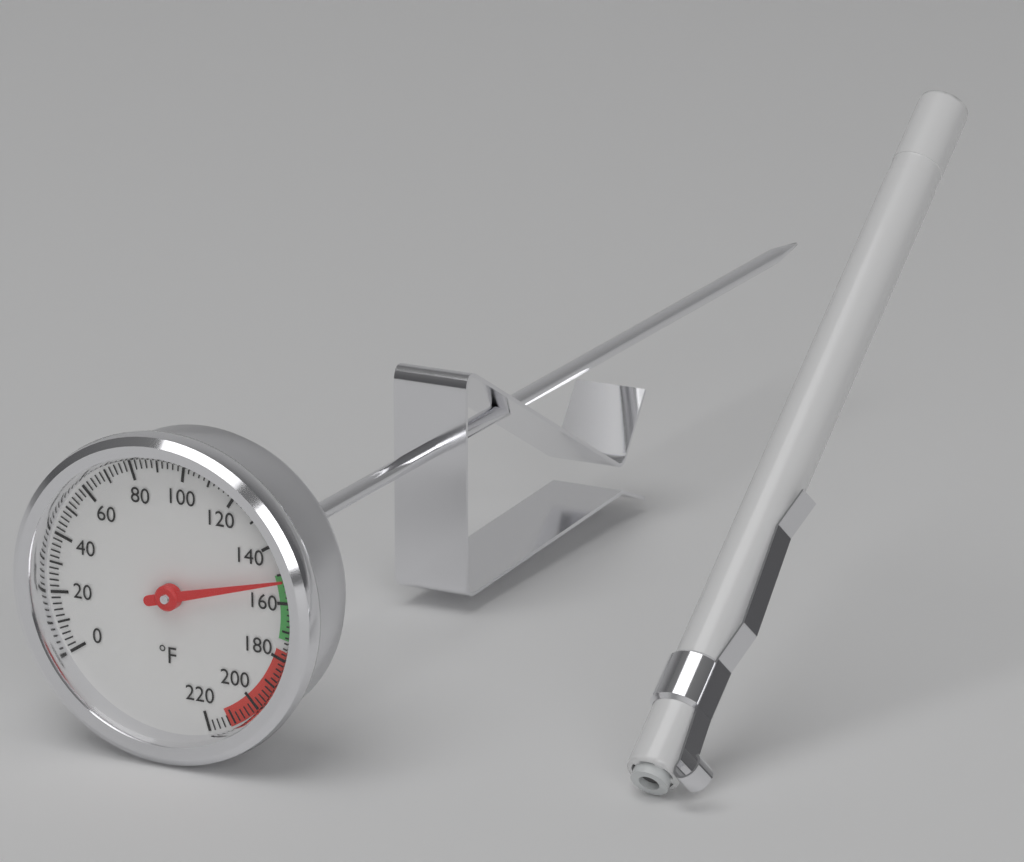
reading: 152 °F
